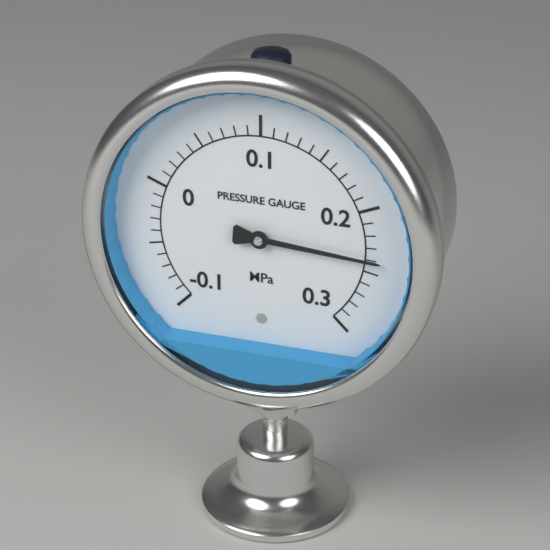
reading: 0.24 MPa
